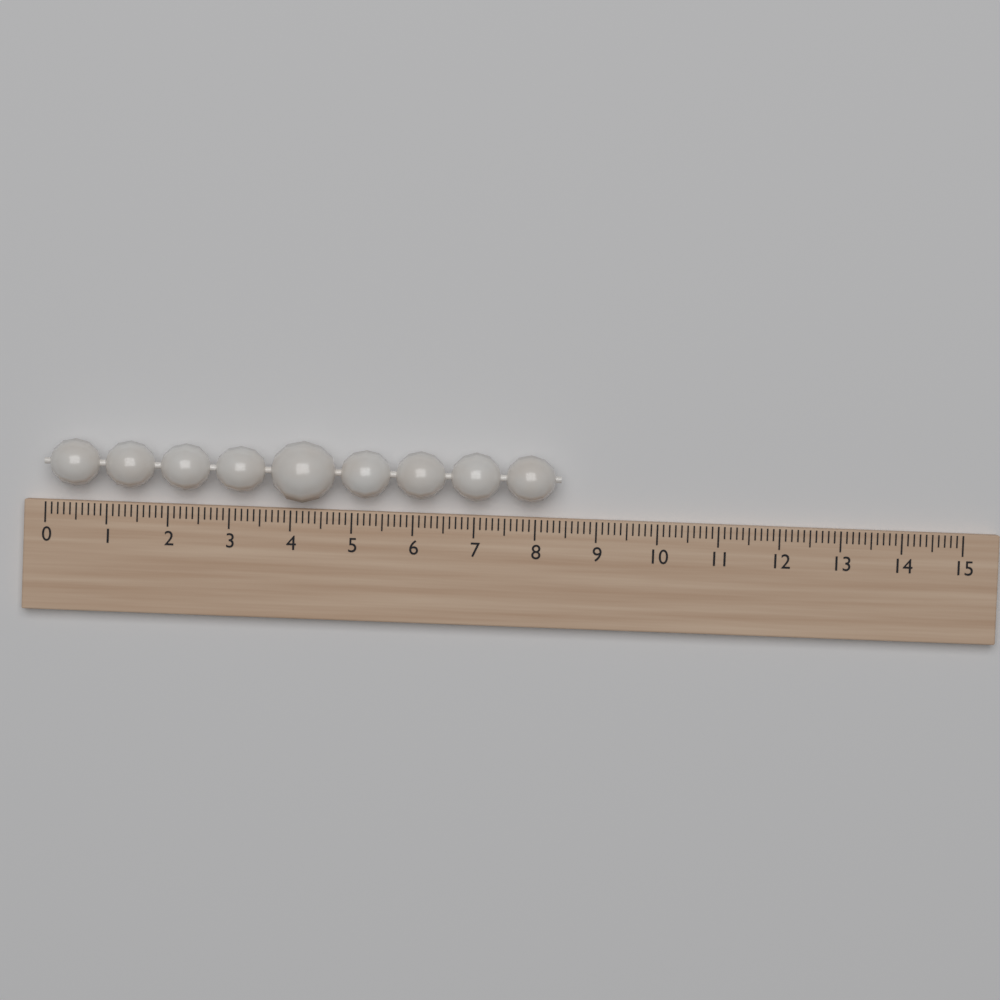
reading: 8.4 (no unit)
